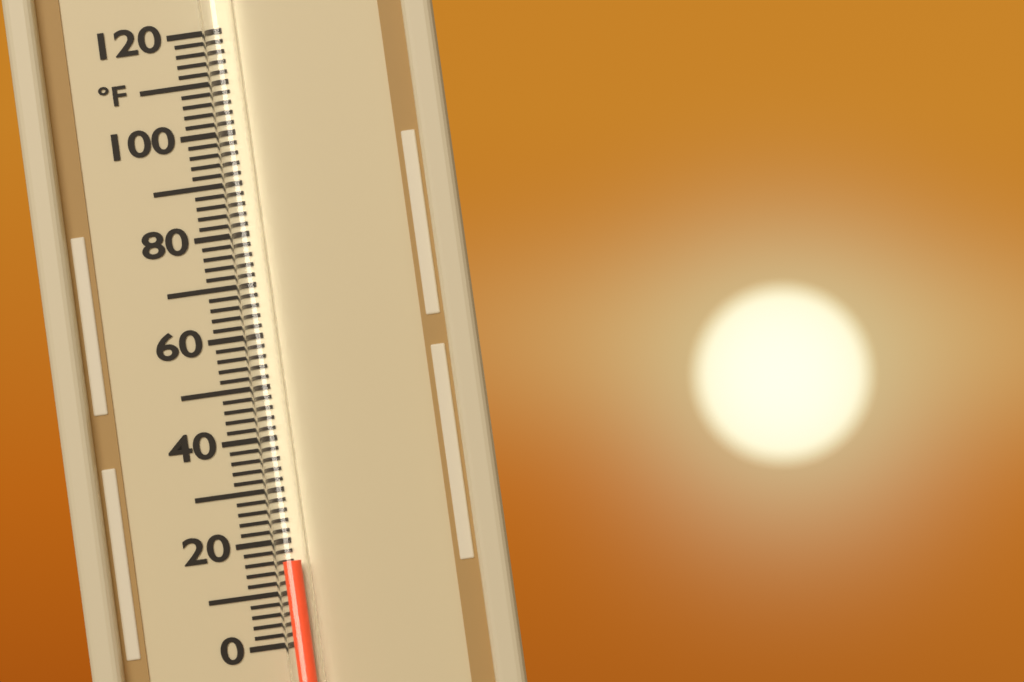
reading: 16 °F
